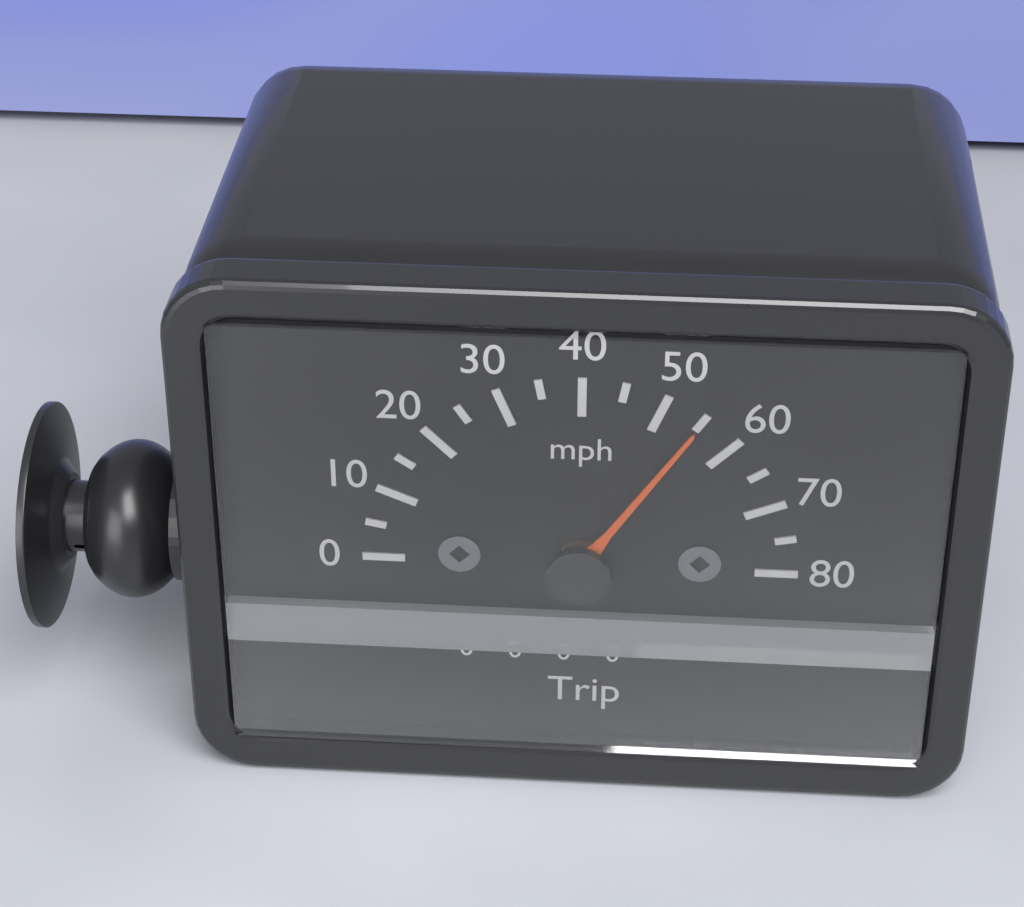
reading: 55 mph
